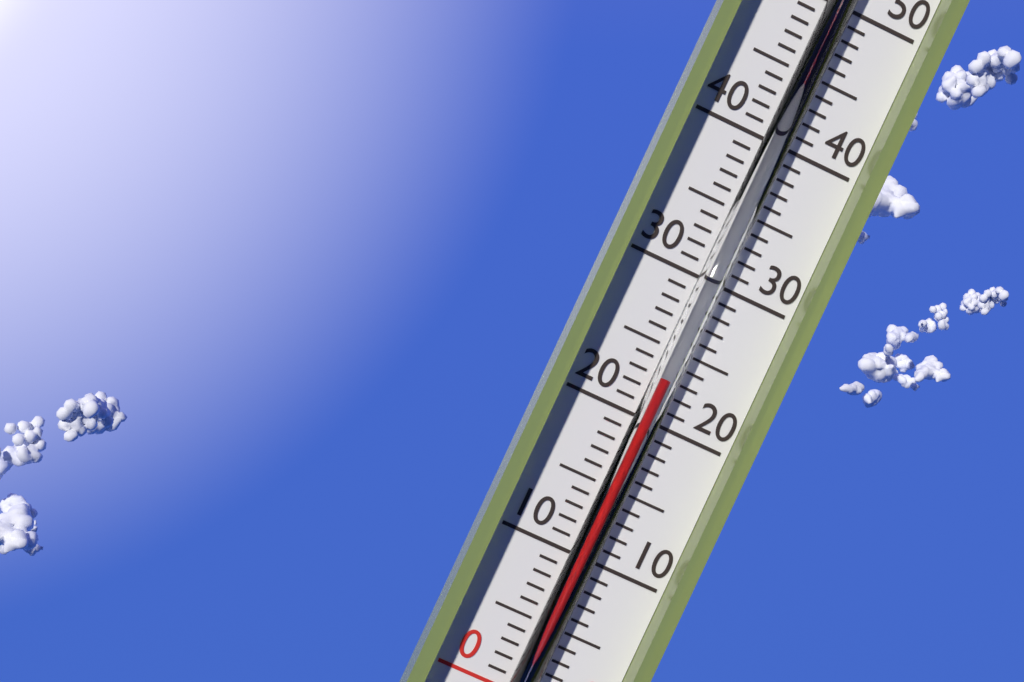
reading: 23 °C
